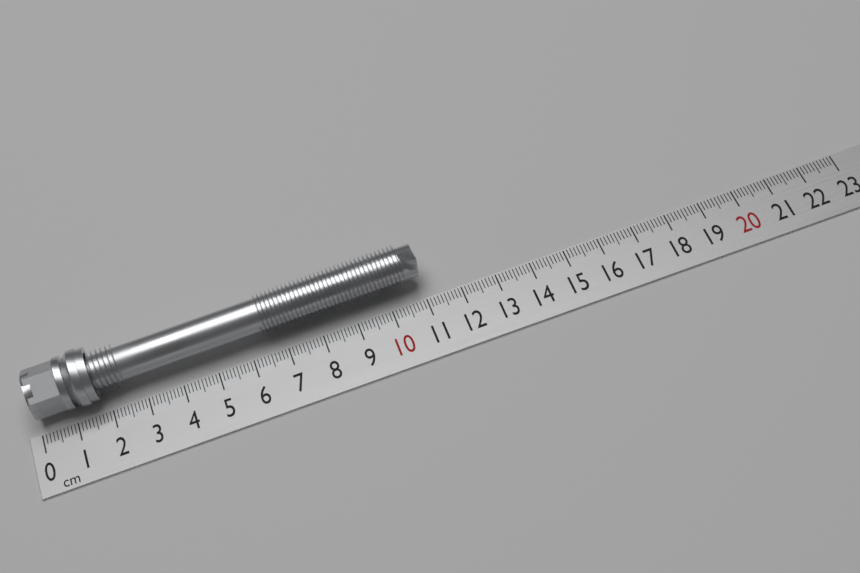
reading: 11.1 cm
